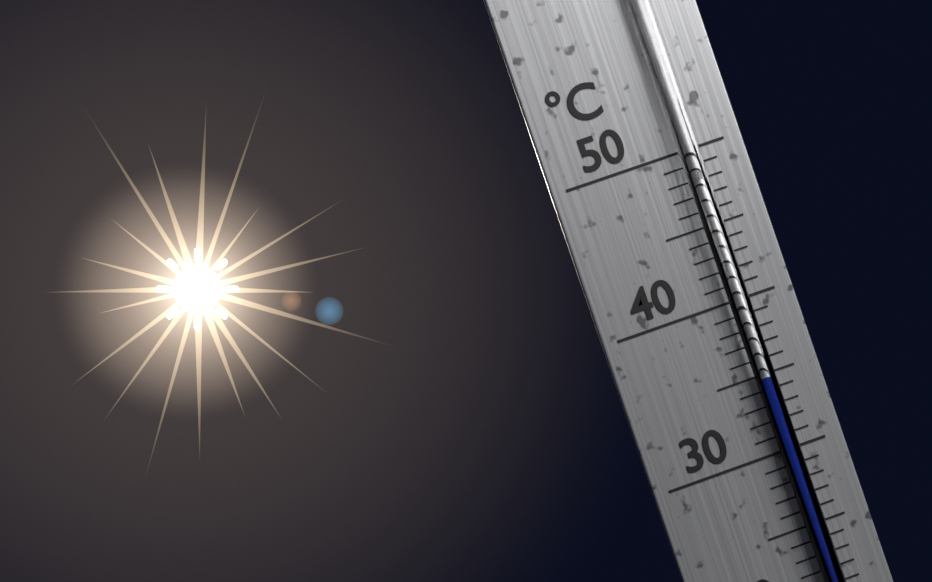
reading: 35 °C
